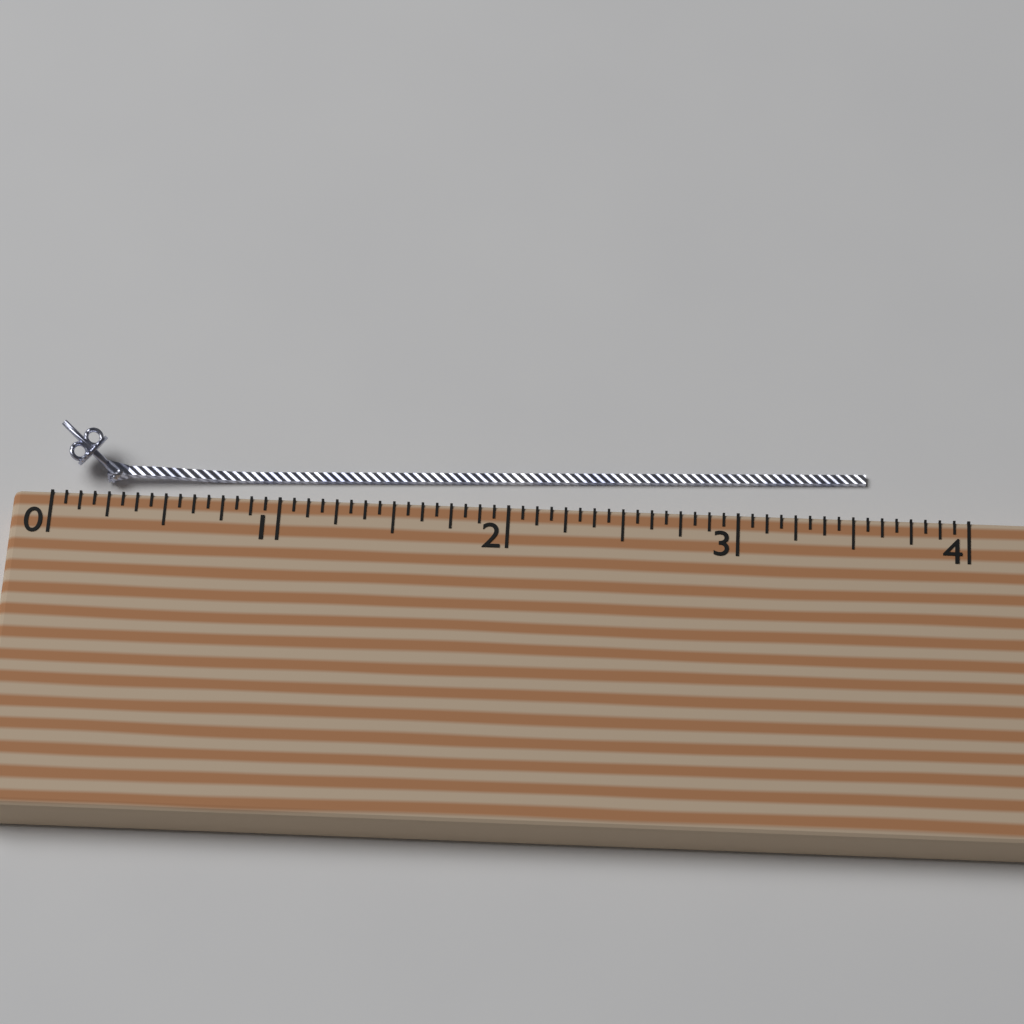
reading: 3.5625 (no unit)
